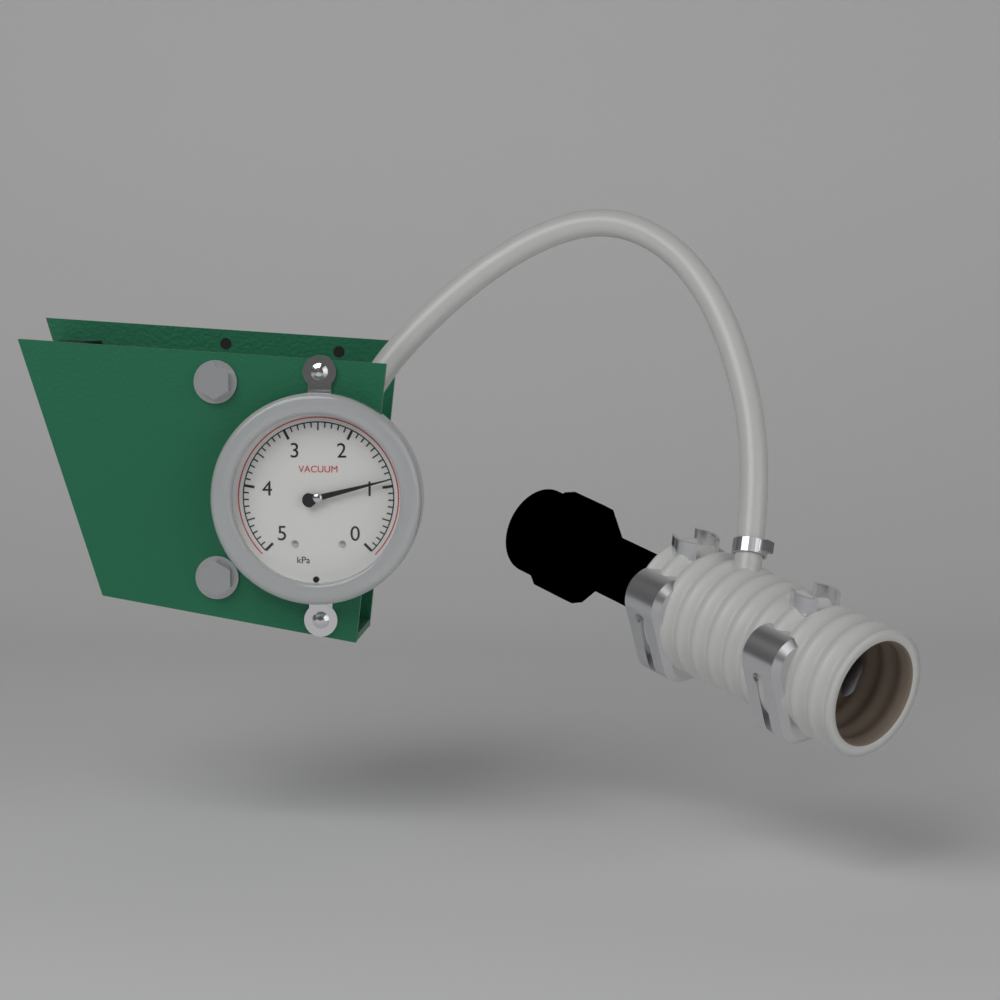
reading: 1.1 kPa
